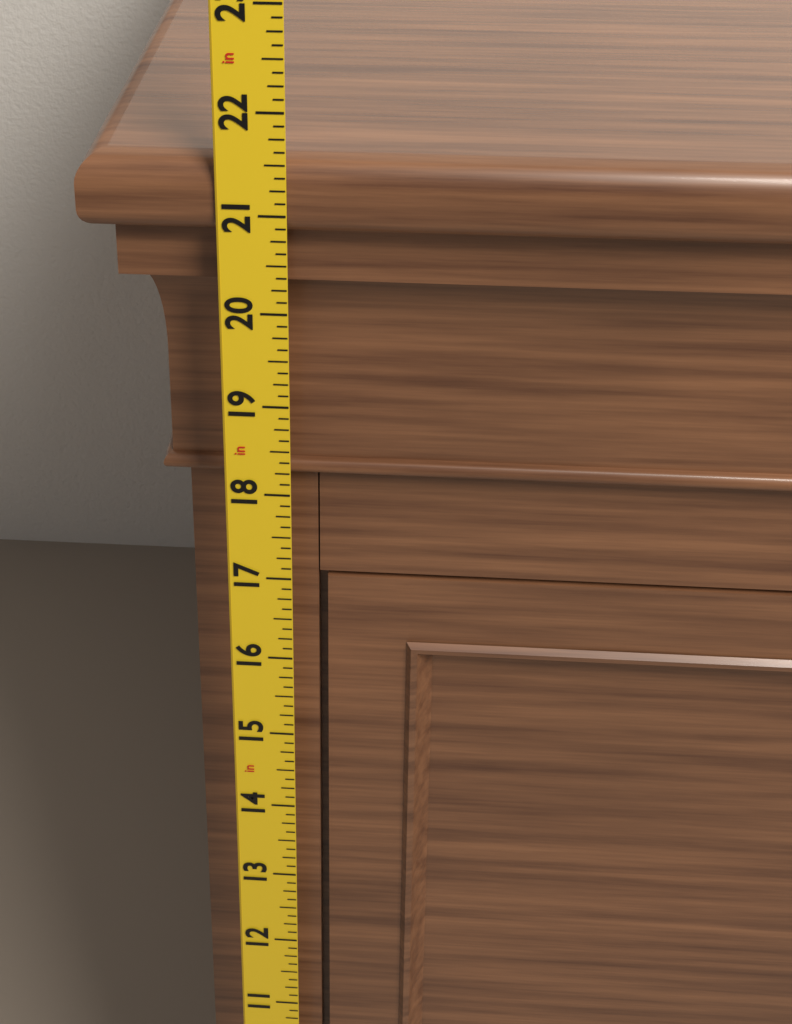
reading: 21.500 in
